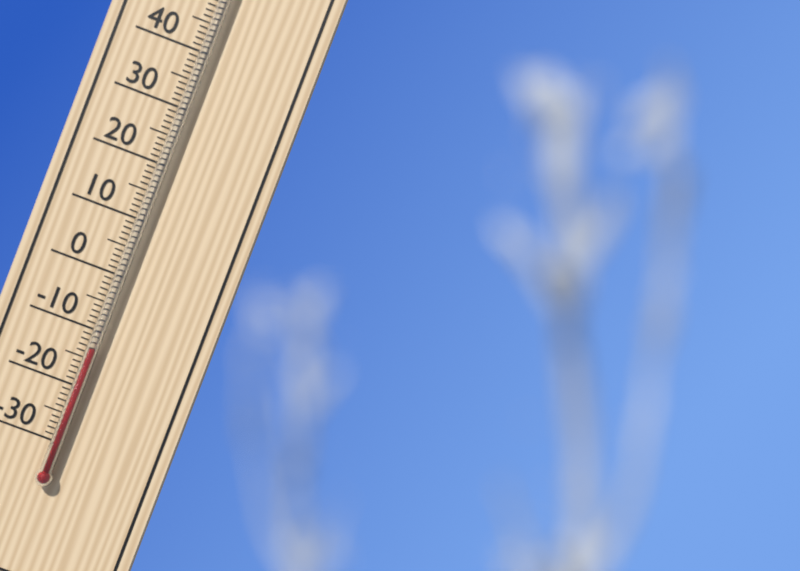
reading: -13 °C
